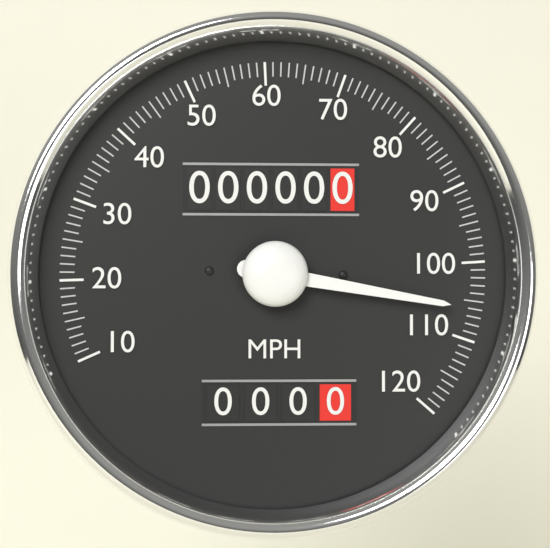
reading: 106 MPH
